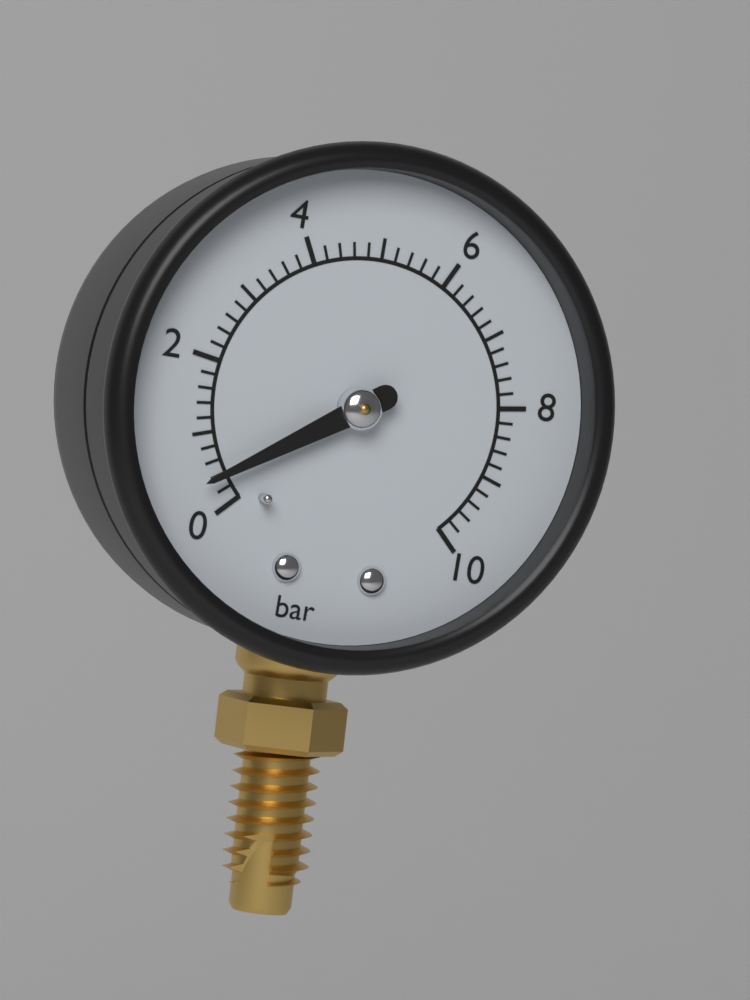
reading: 0.4 bar
